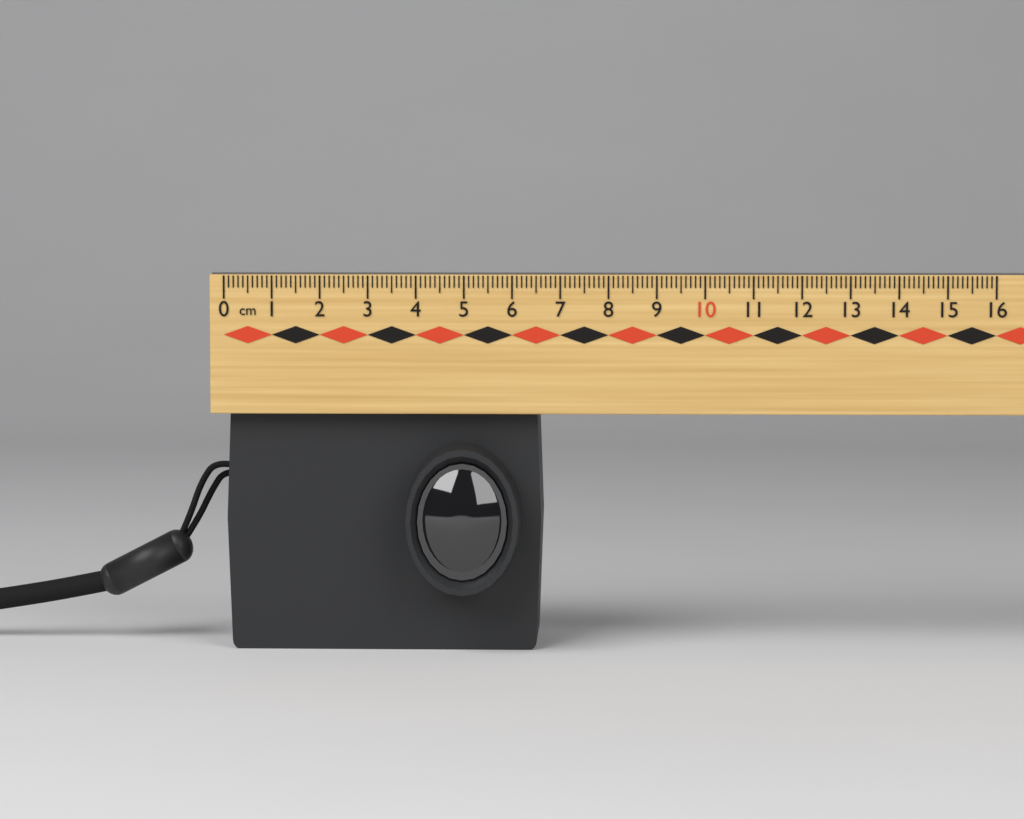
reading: 6.6 cm
